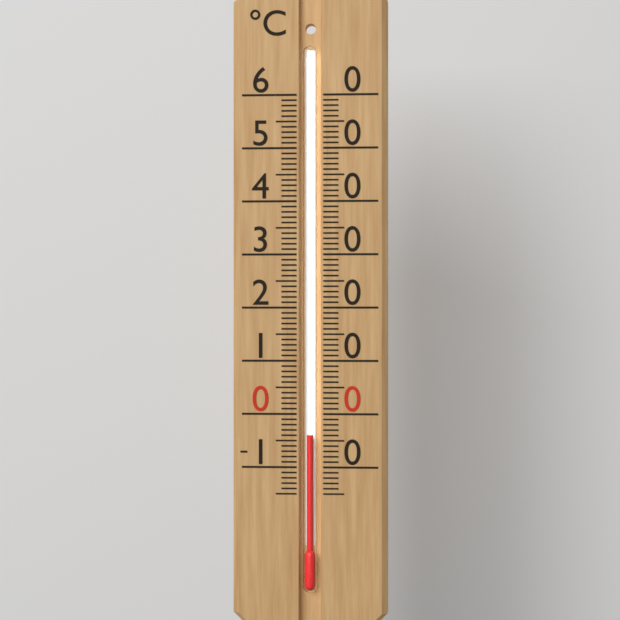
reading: -4 °C
